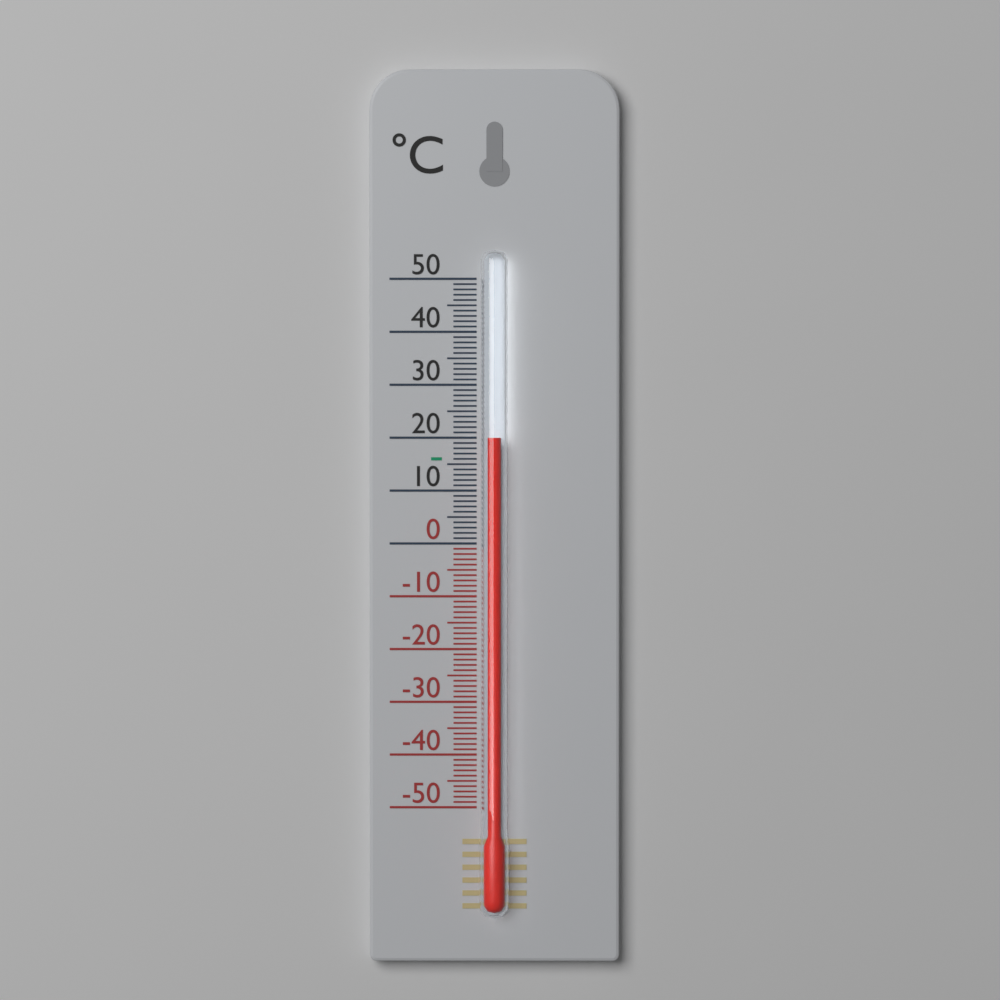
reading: 20 °C
